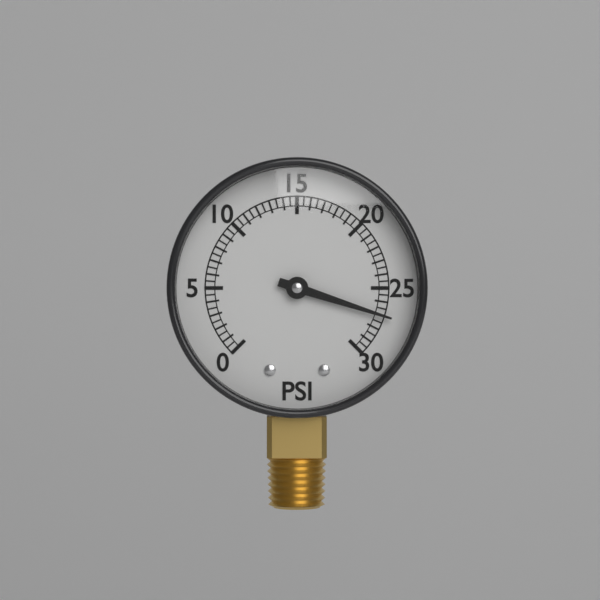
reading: 27.0 psi
